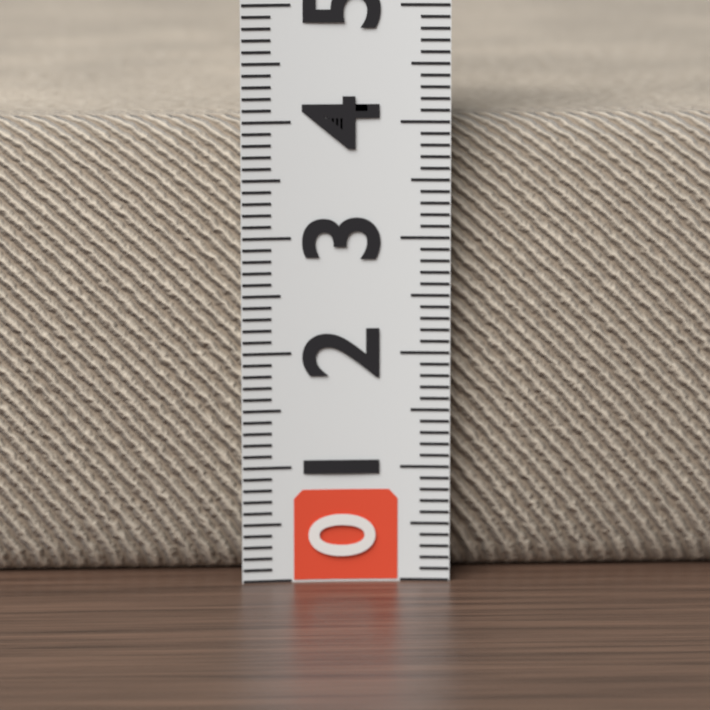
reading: 4.0 (no unit)
